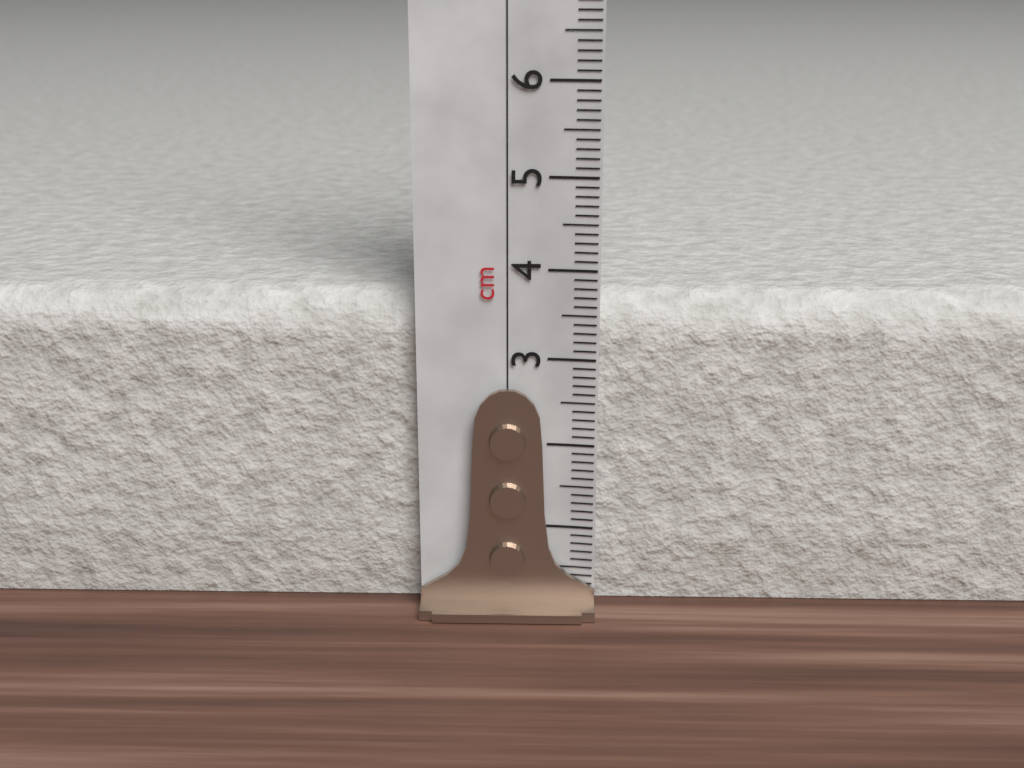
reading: 3.7 cm
